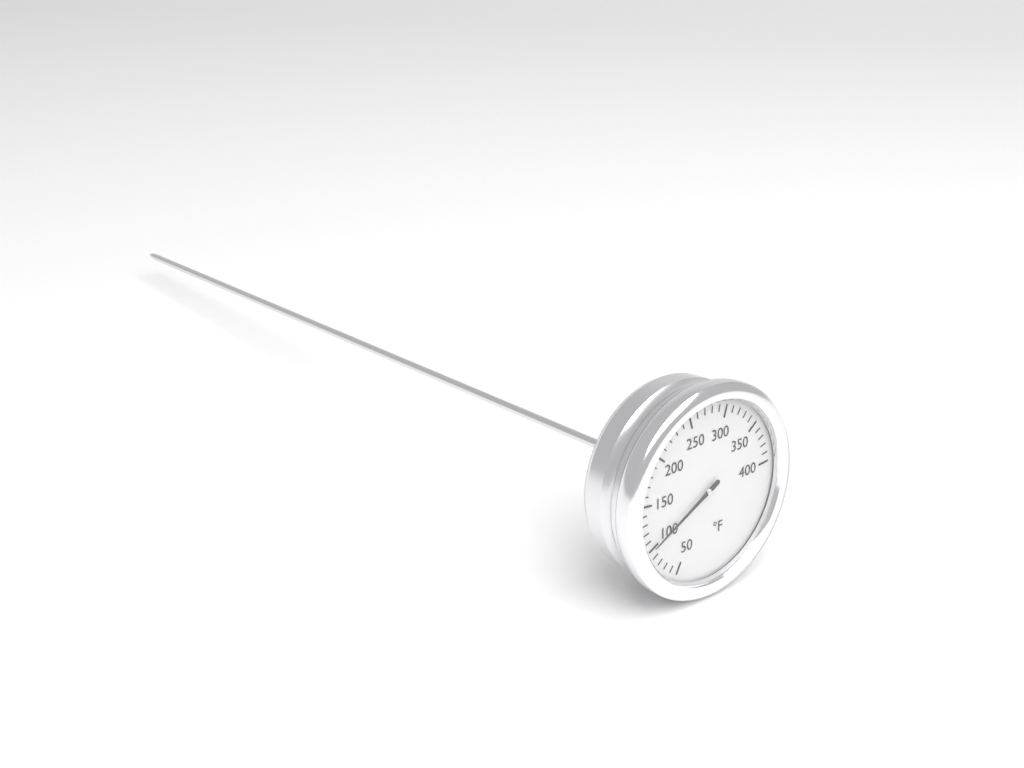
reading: 100 °F
